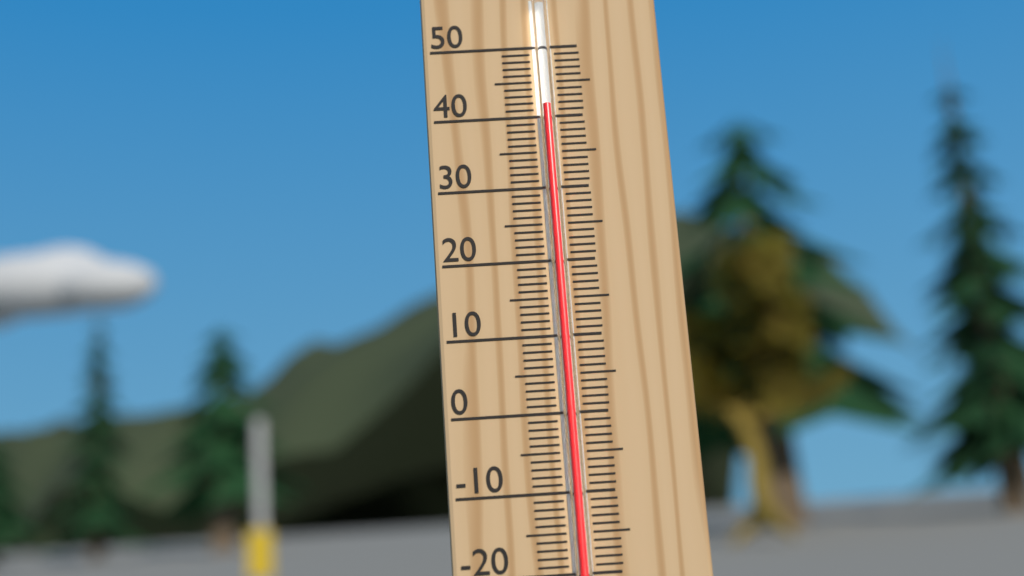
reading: 41 °C
